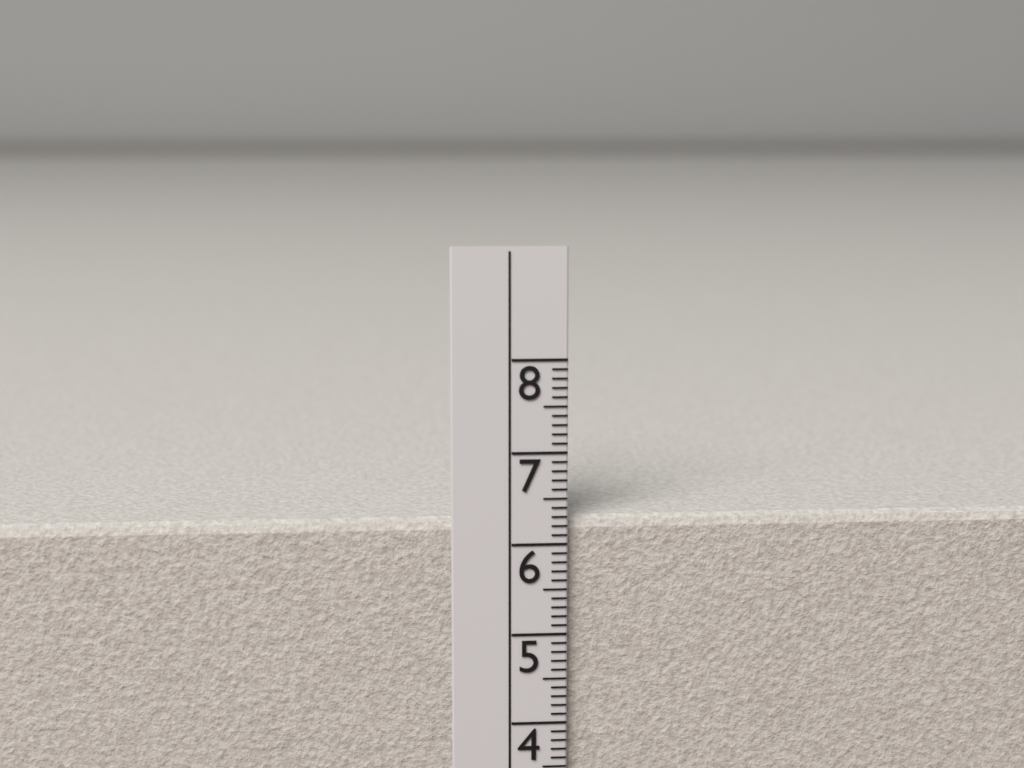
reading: 6.3 cm
